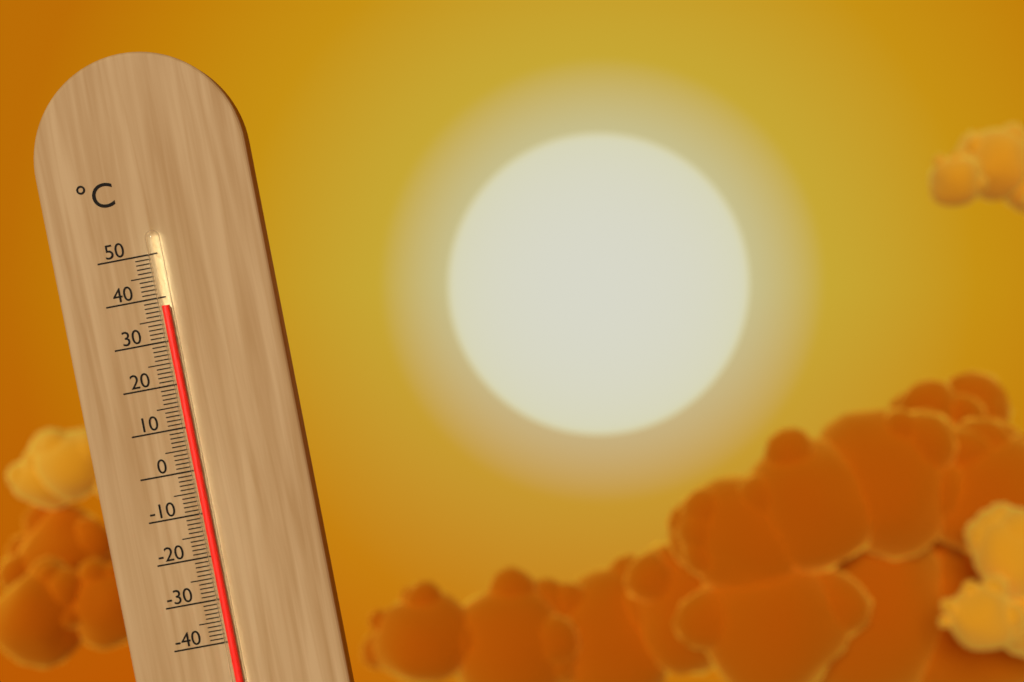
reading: 38 °C
